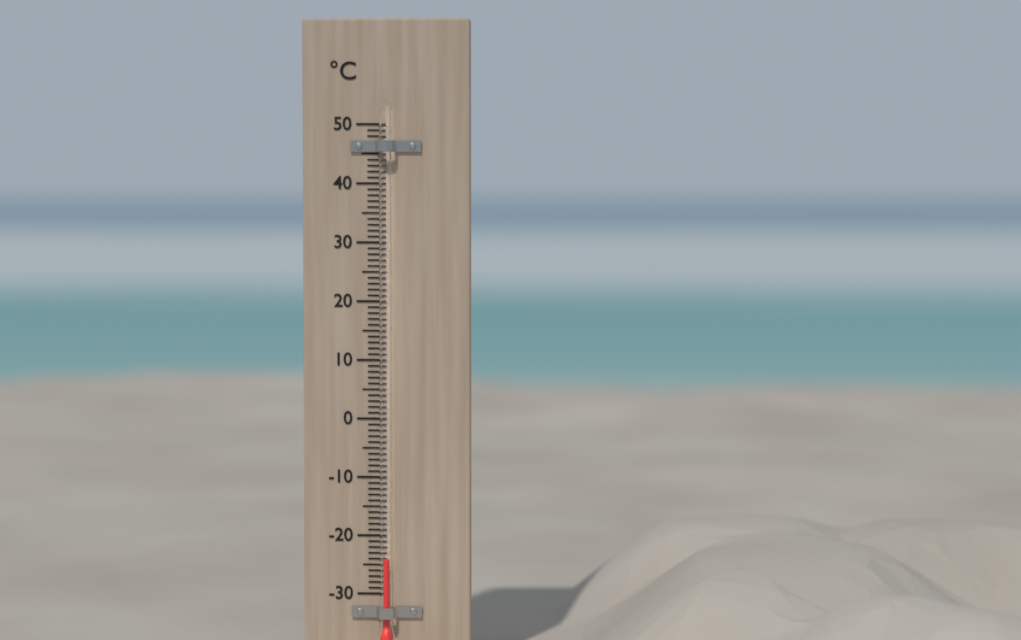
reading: -24 °C
